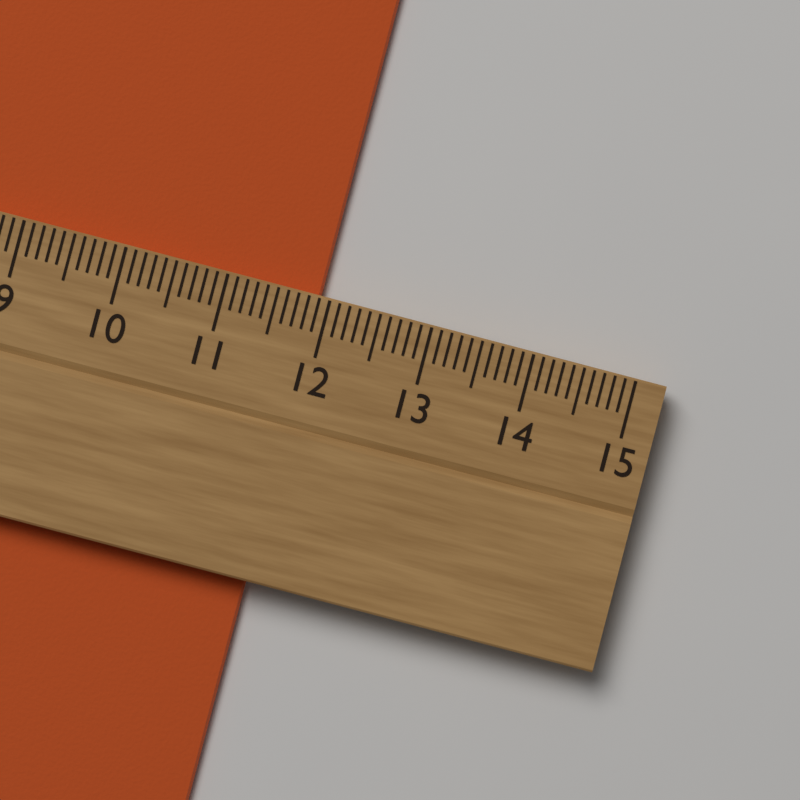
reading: 11.9 cm
